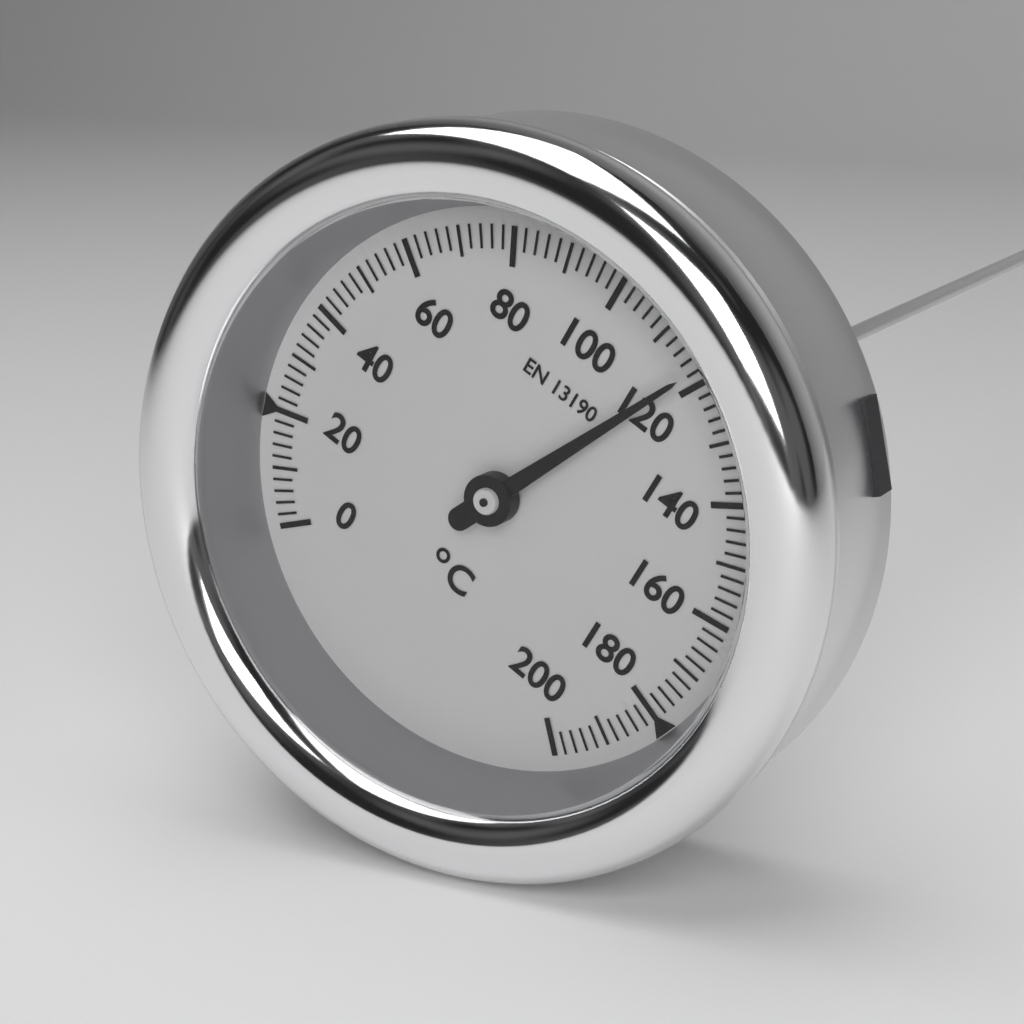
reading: 118 °C
